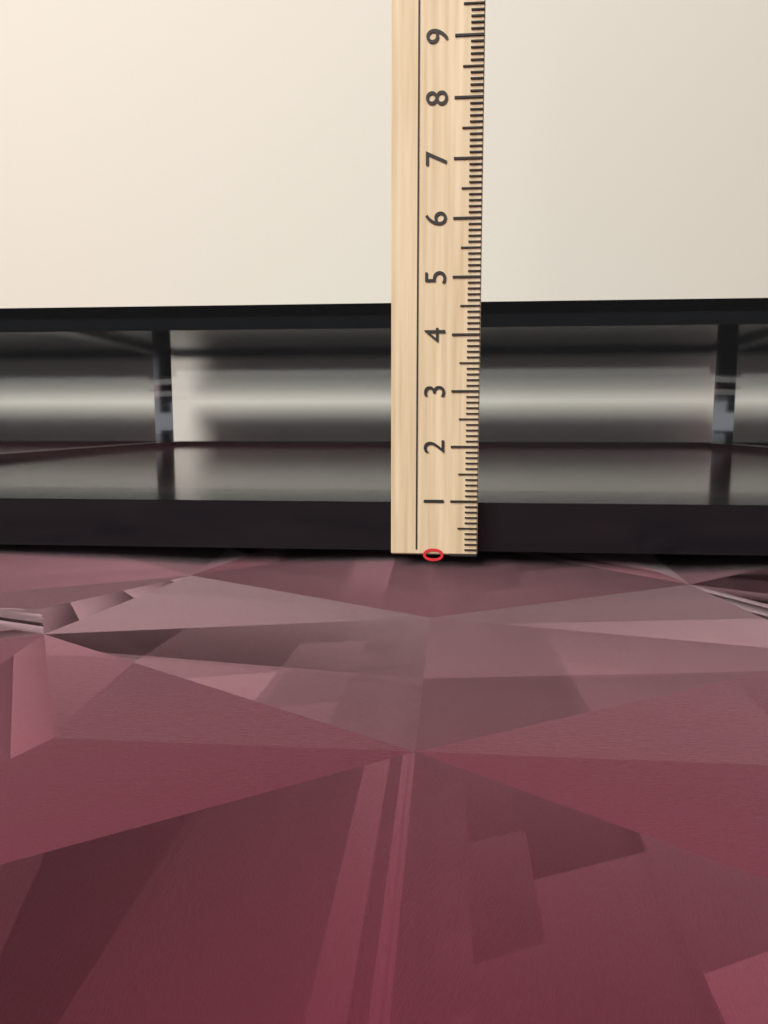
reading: 4.7 cm
